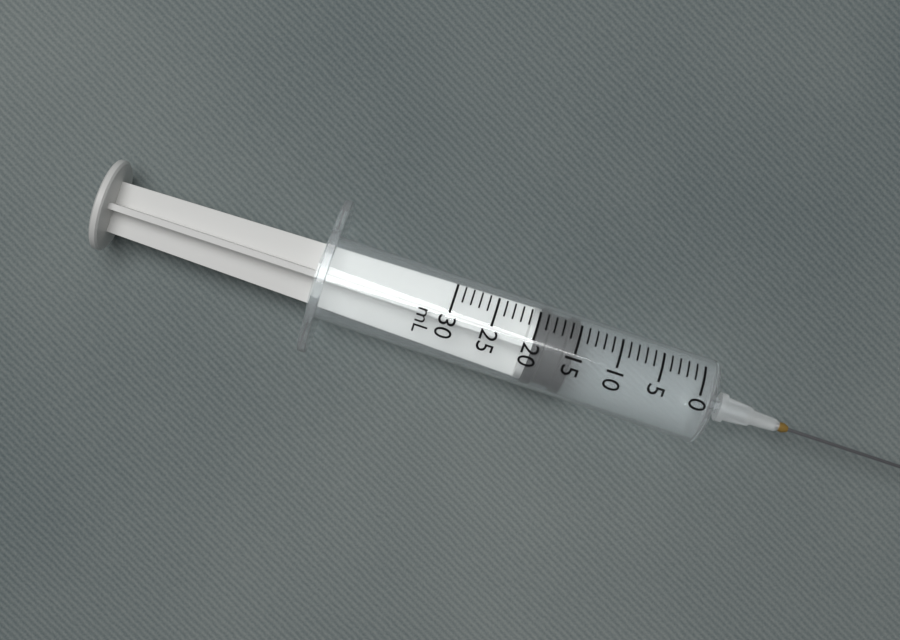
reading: 15 mL
